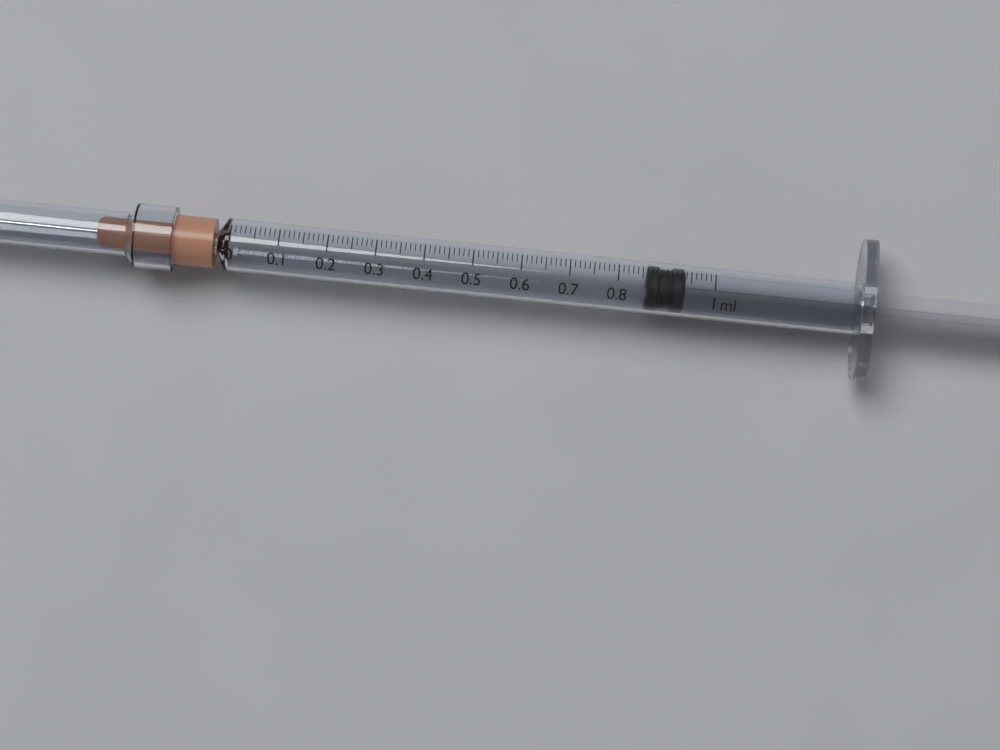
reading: 0.86 ml
